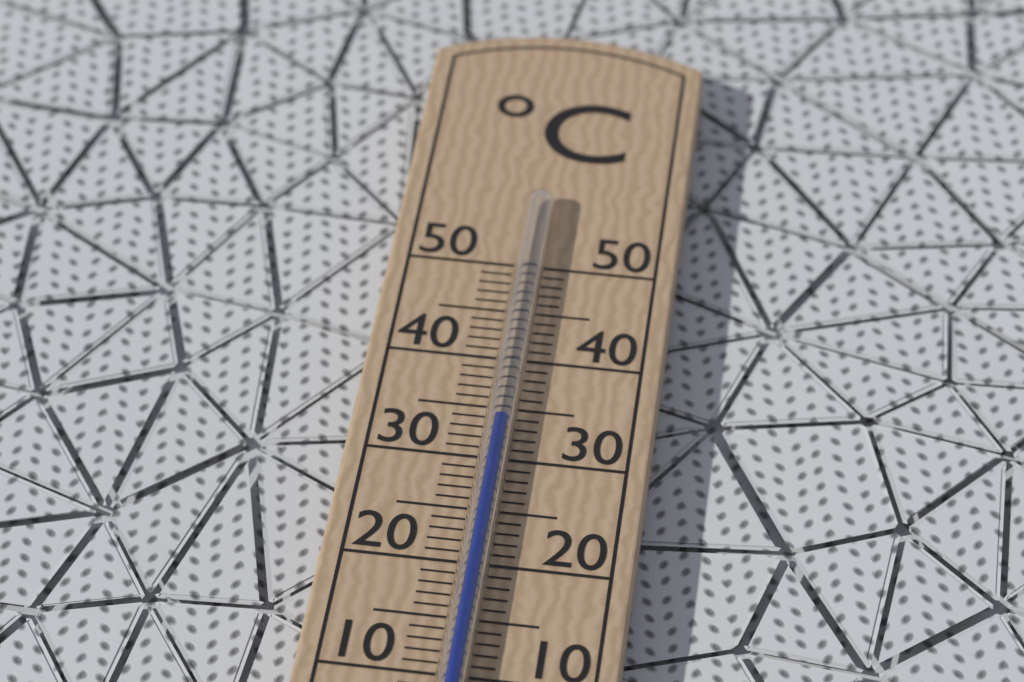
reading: 33 °C
